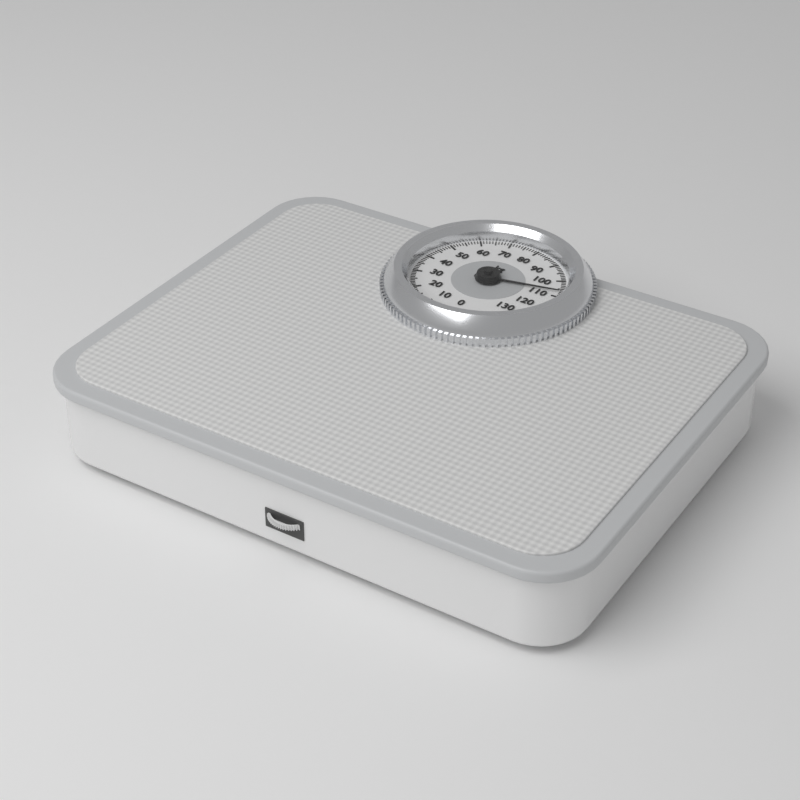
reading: 107 kg
